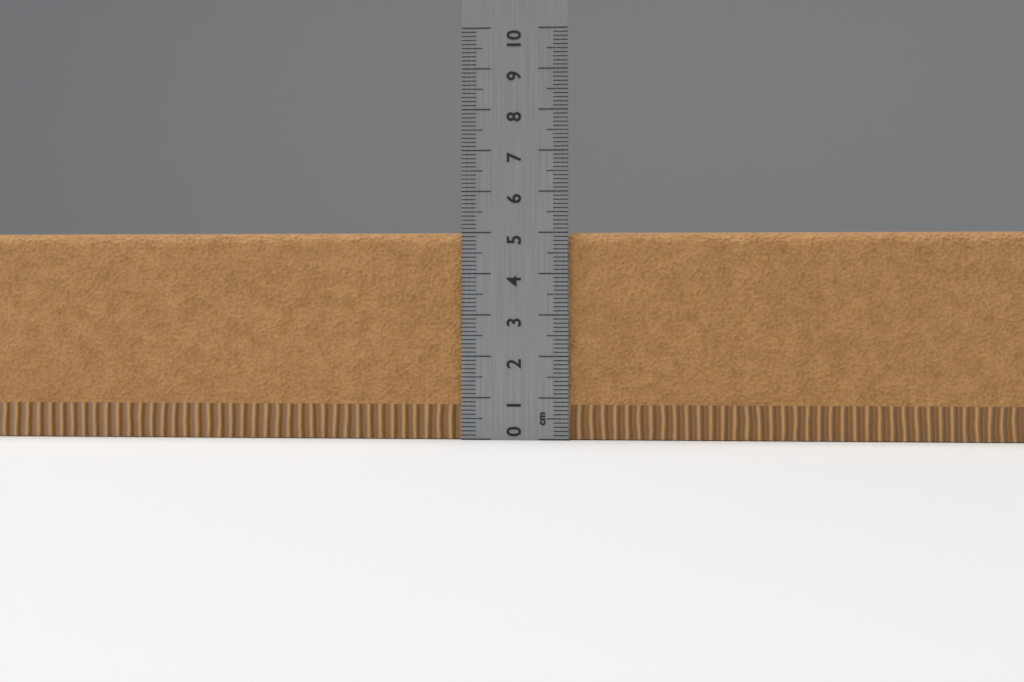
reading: 5.0 cm
